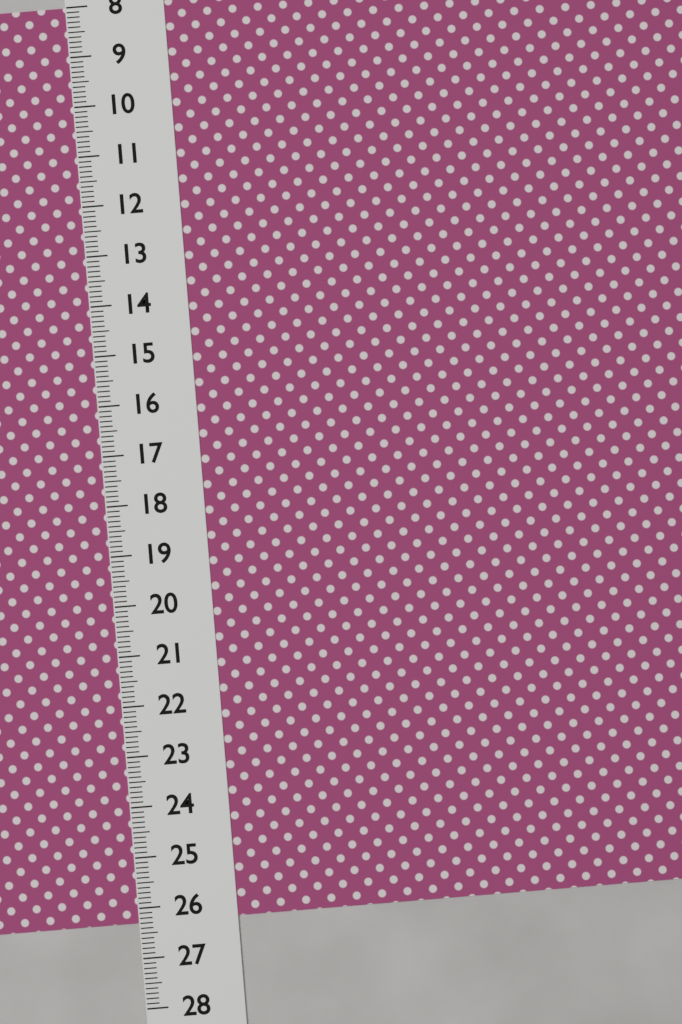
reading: 26.3 (no unit)
